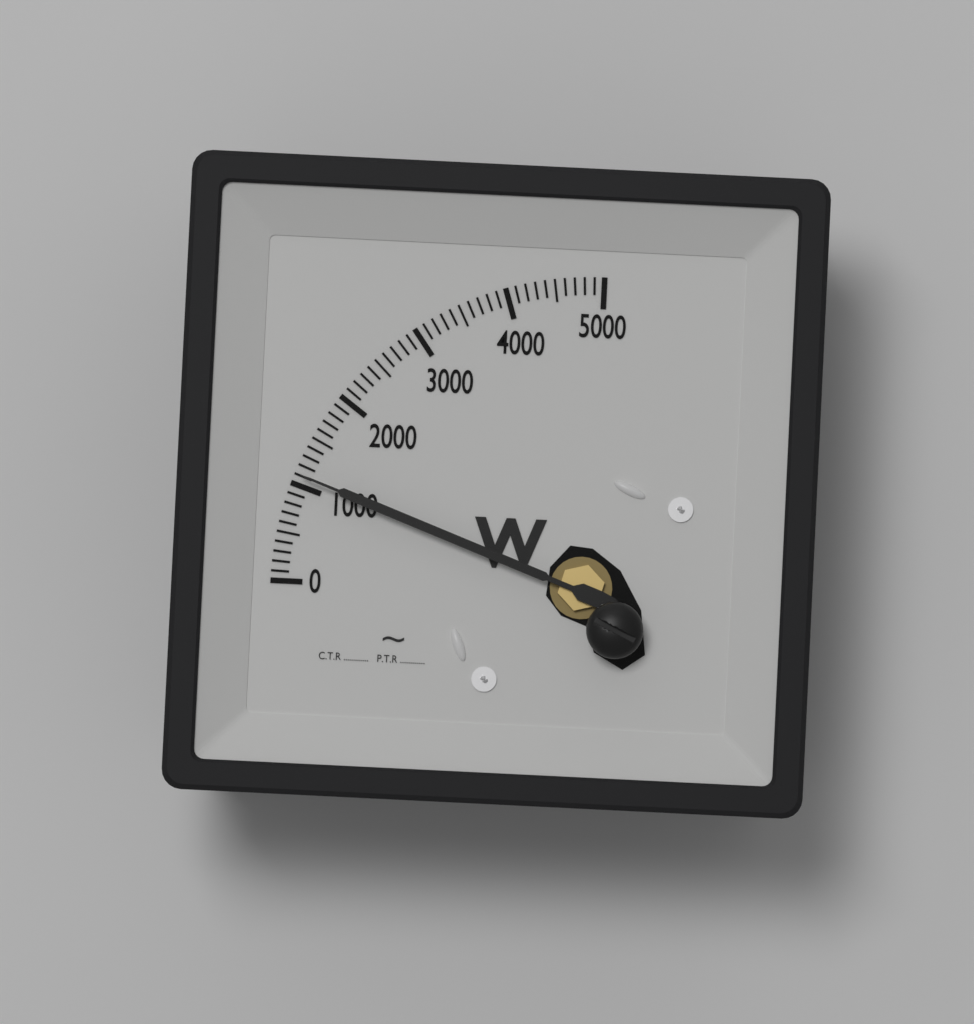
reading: 1100 W
